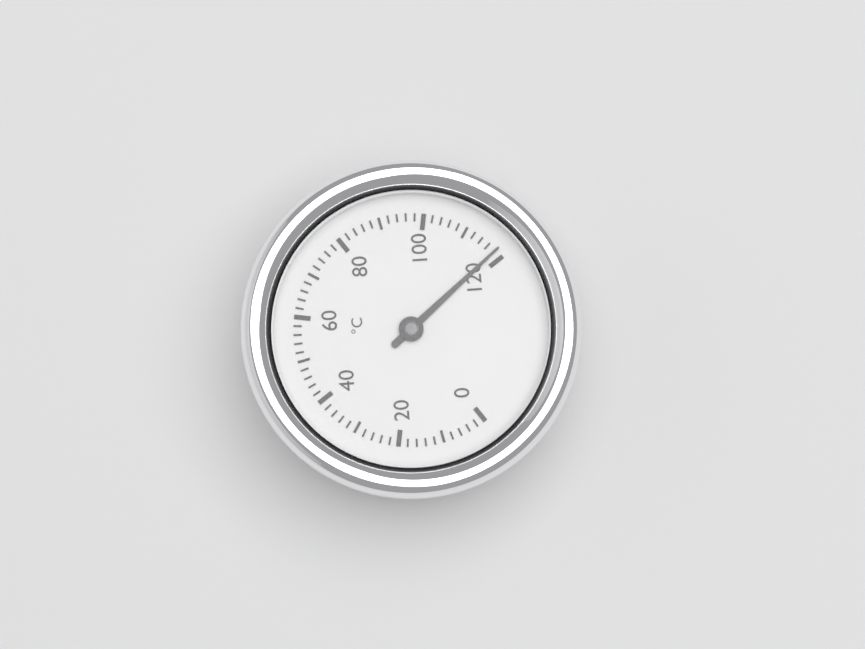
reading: 118 °C
